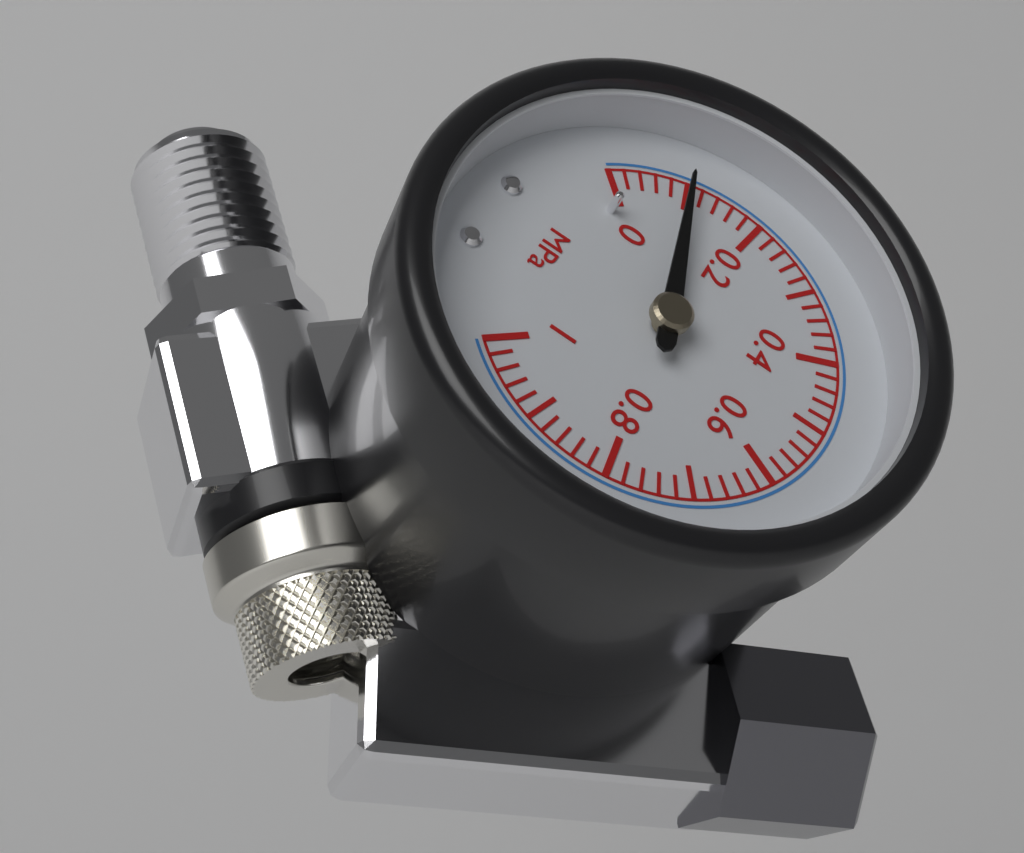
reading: 0.10 MPa
